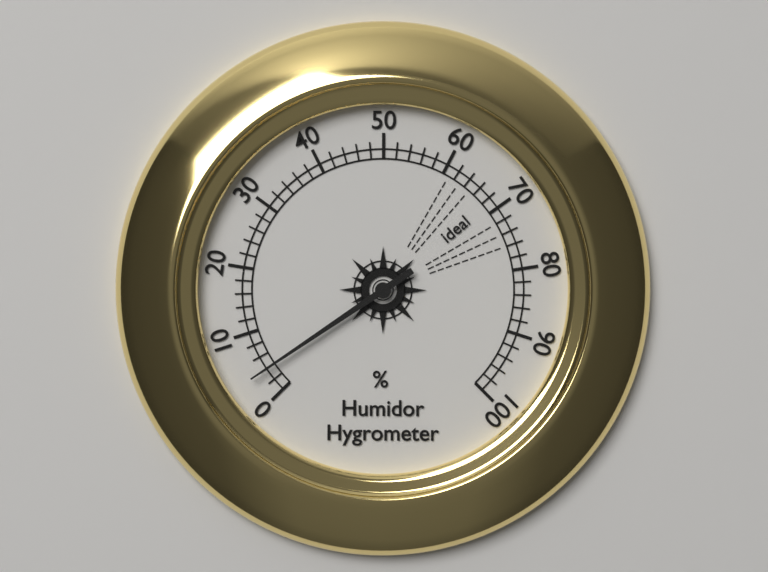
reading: 4 %
